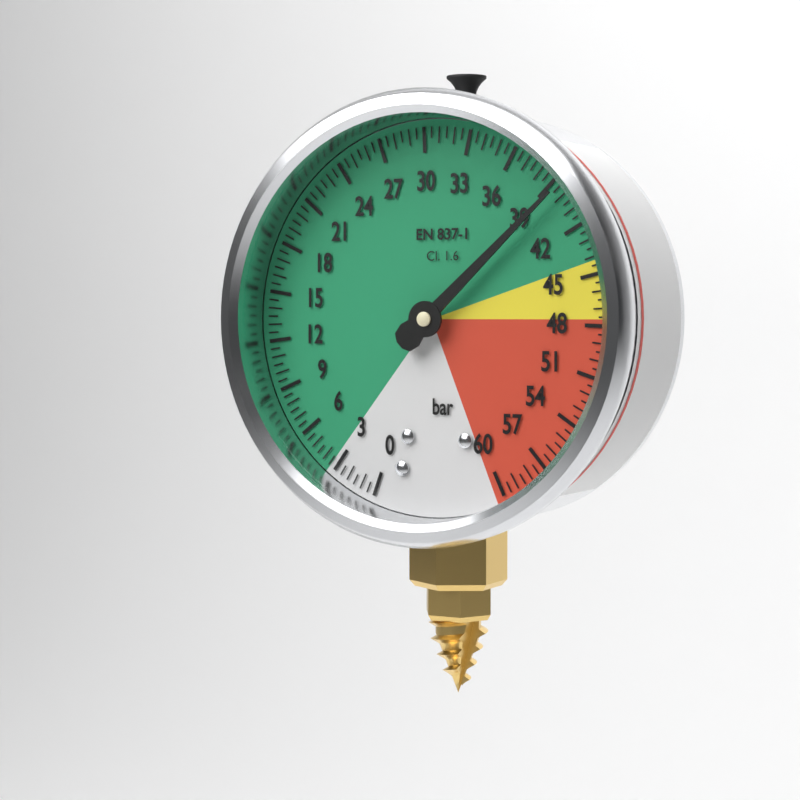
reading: 39.5 bar
